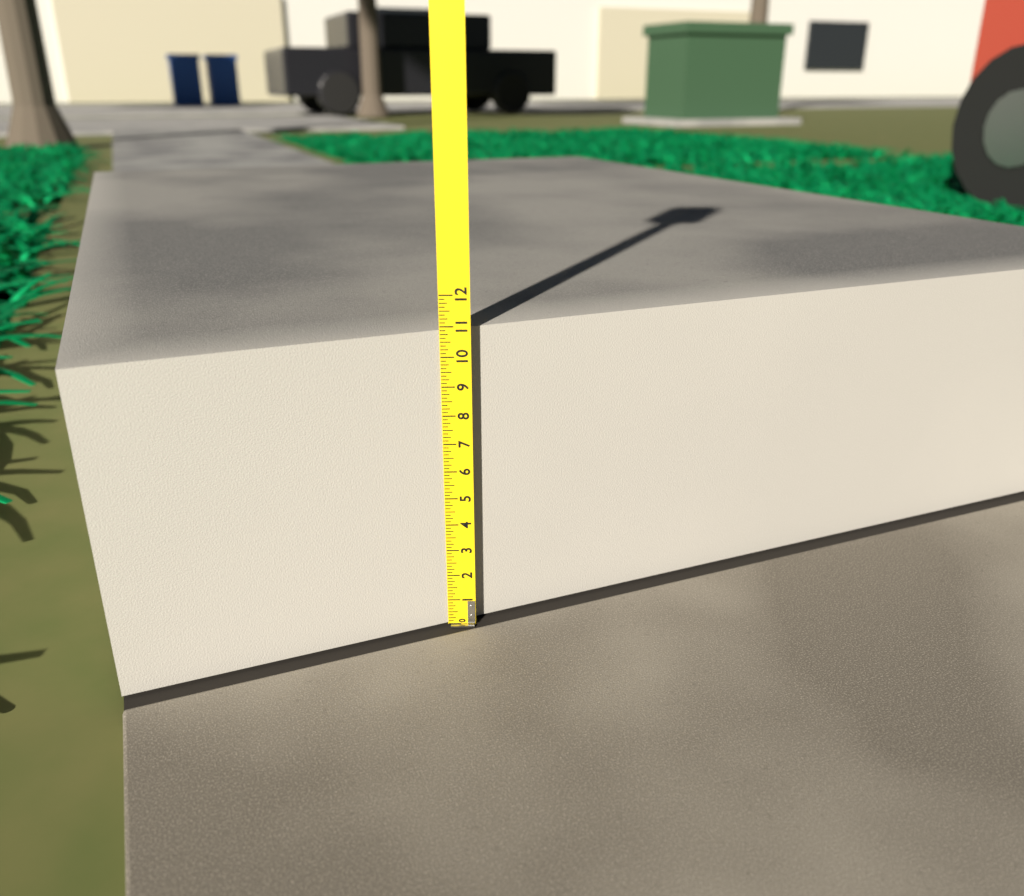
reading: 10.875 (no unit)
